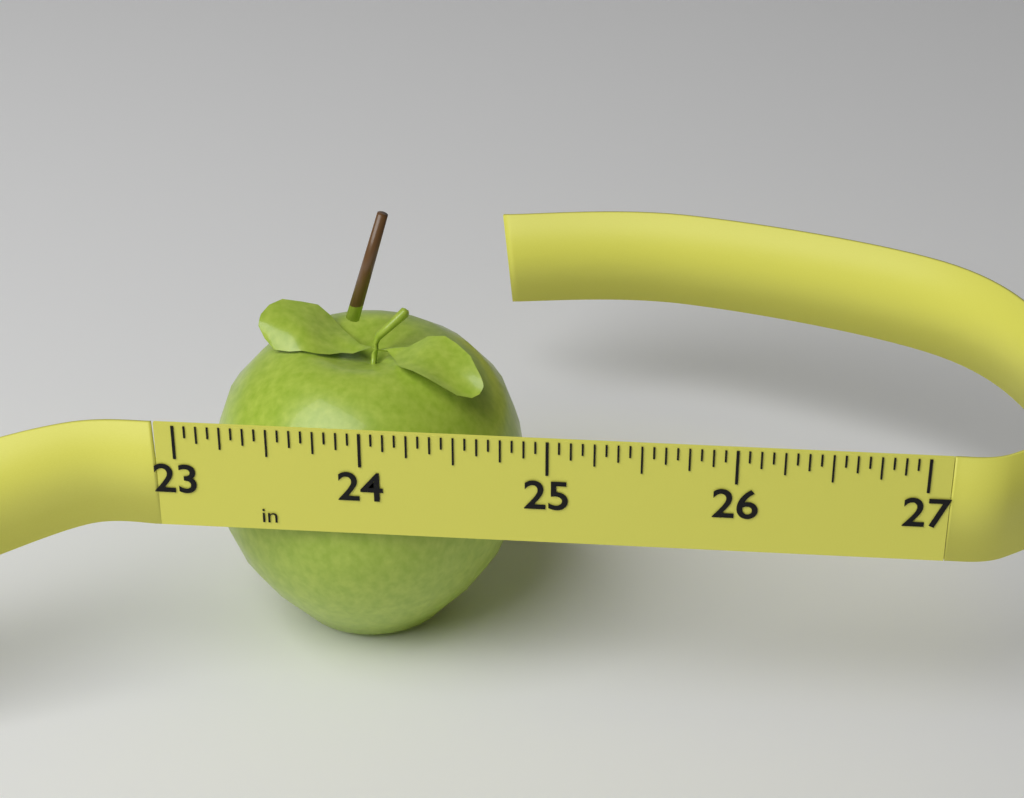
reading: 24.8125 in
